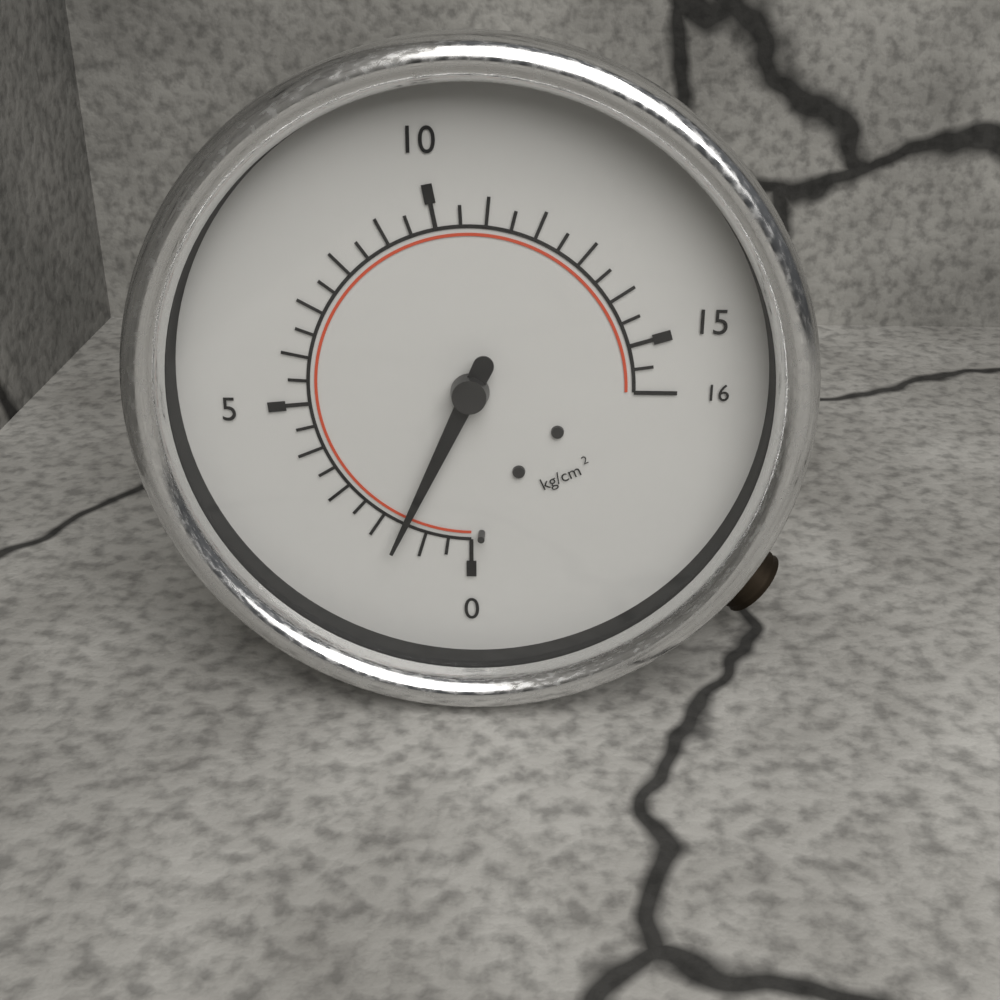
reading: 1.5 kg/cm²
